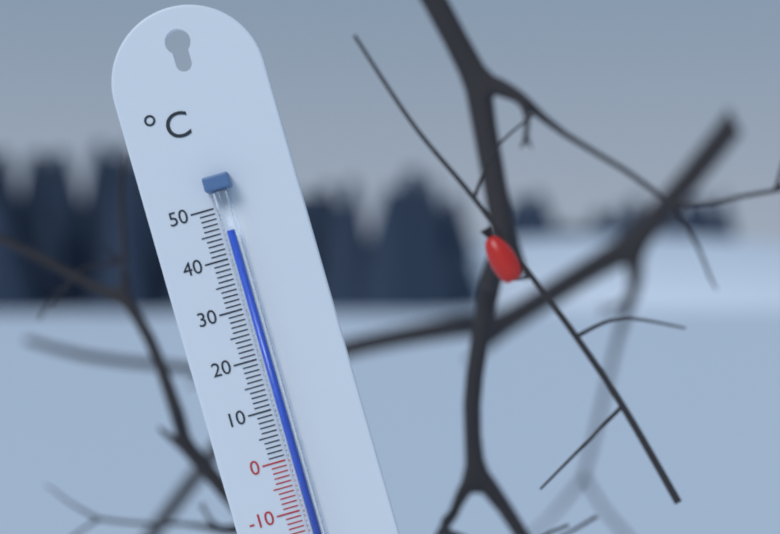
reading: 45 °C
